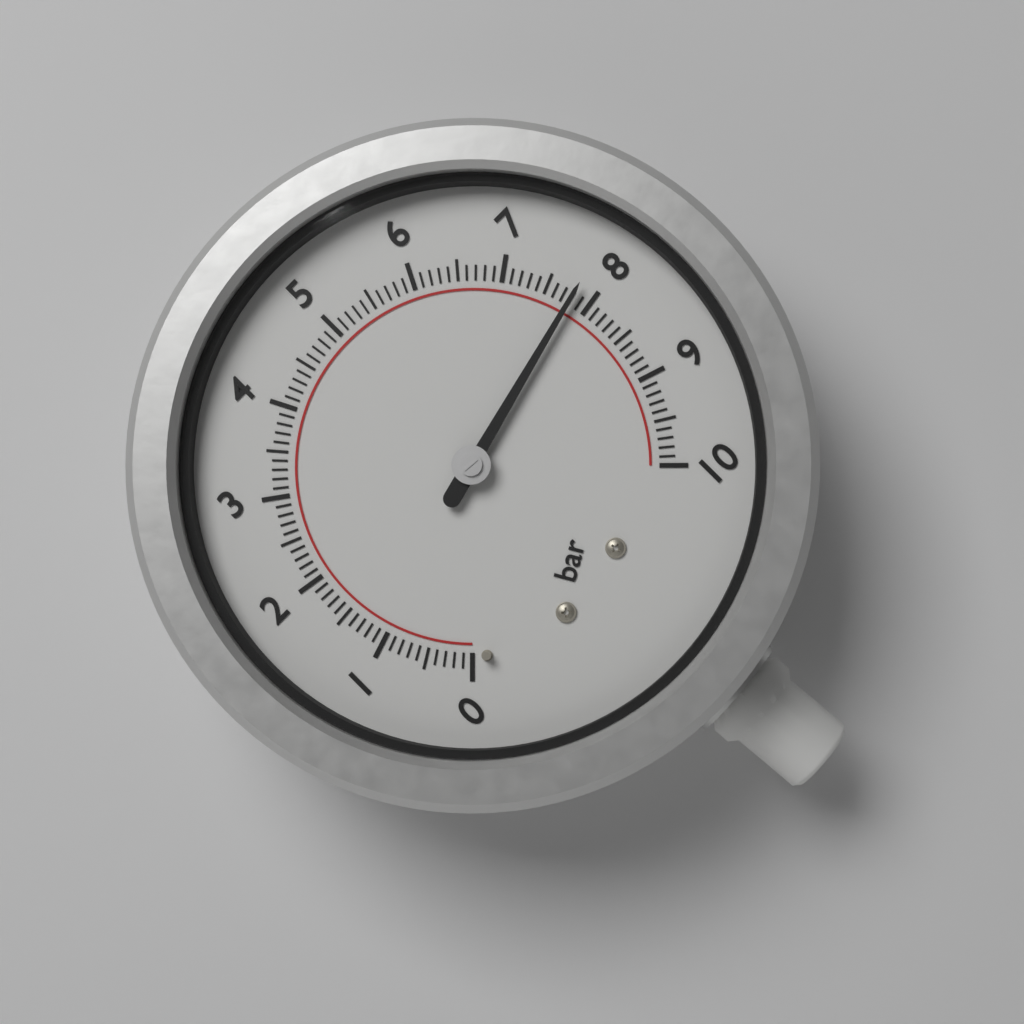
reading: 7.8 bar
